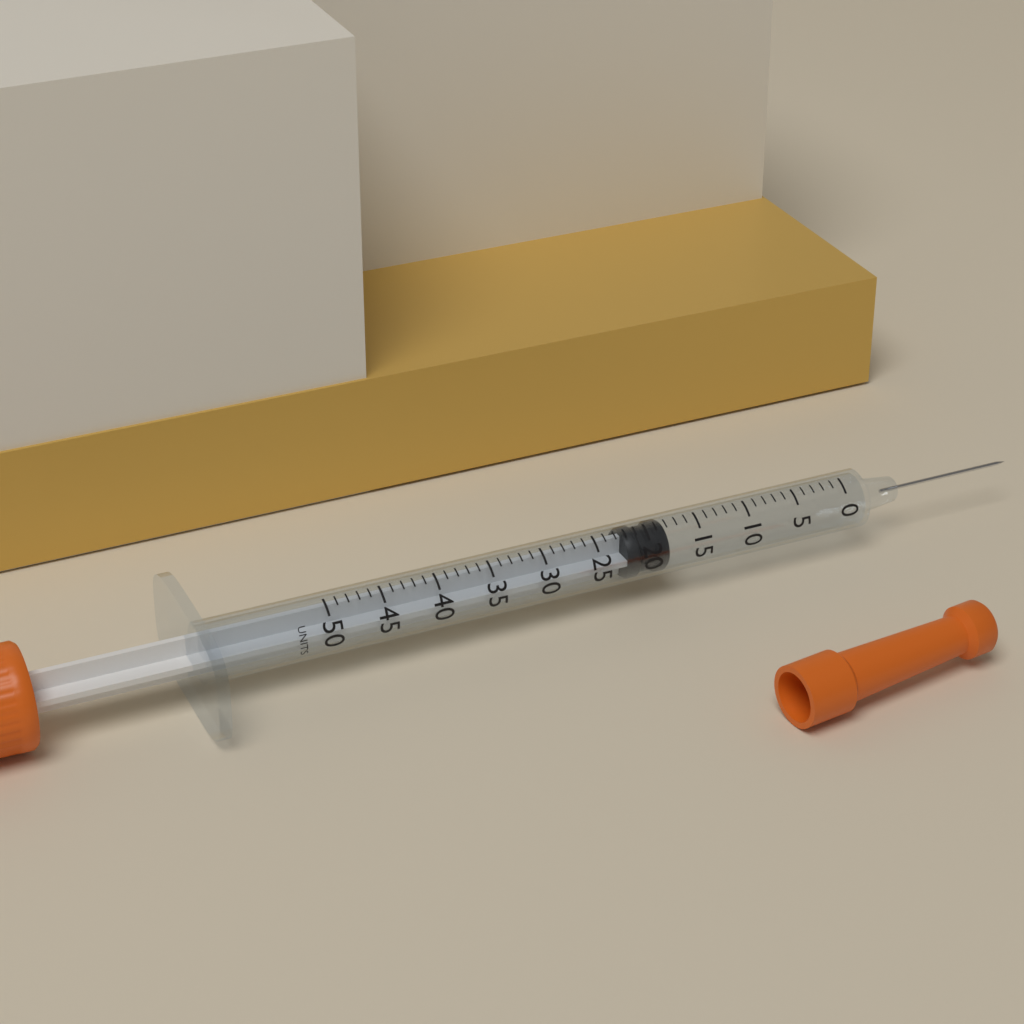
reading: 18 units
